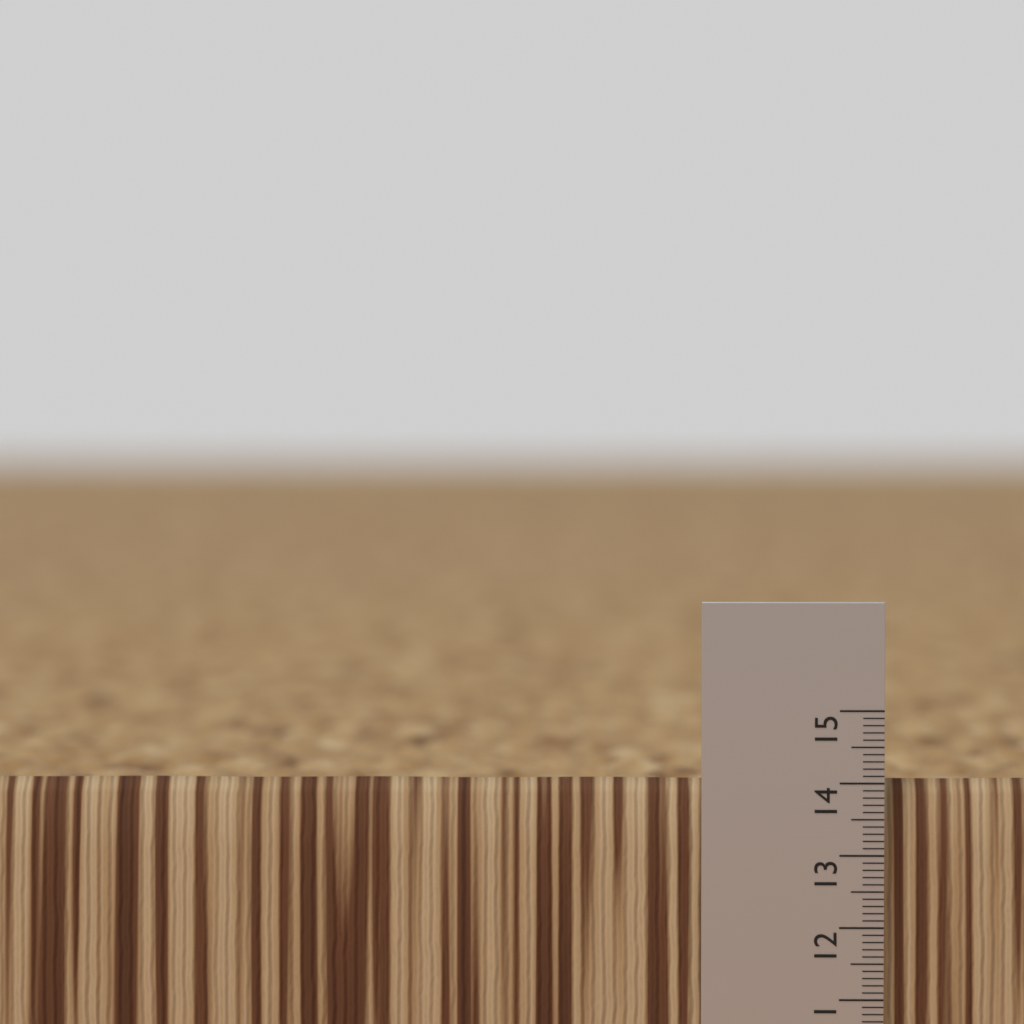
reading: 14.0 (no unit)
